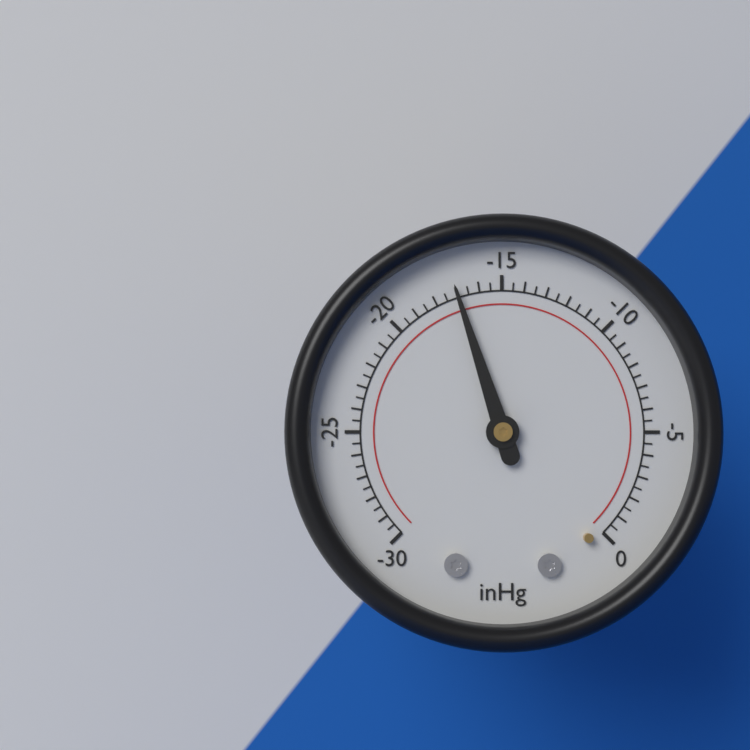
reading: -17.0 inHg
